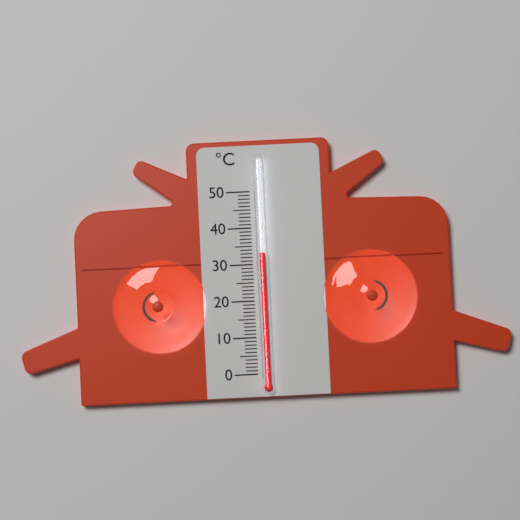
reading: 33 °C
